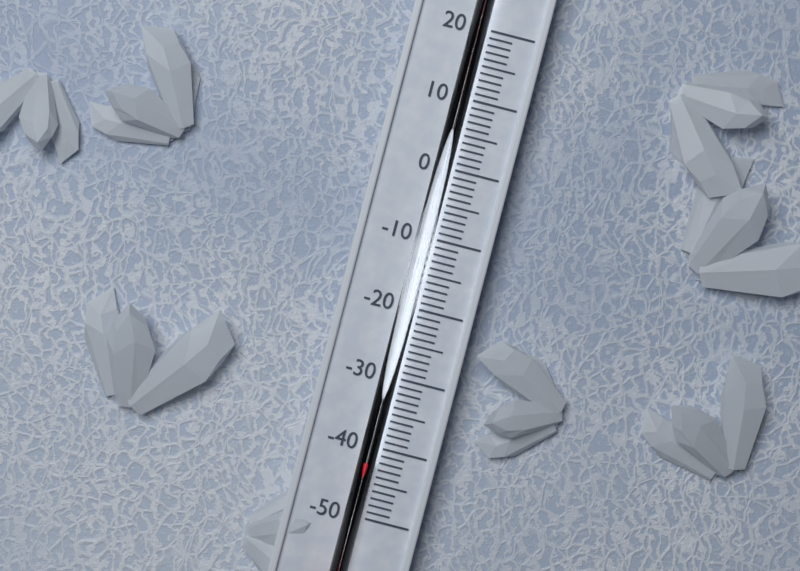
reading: -42 (no unit)
